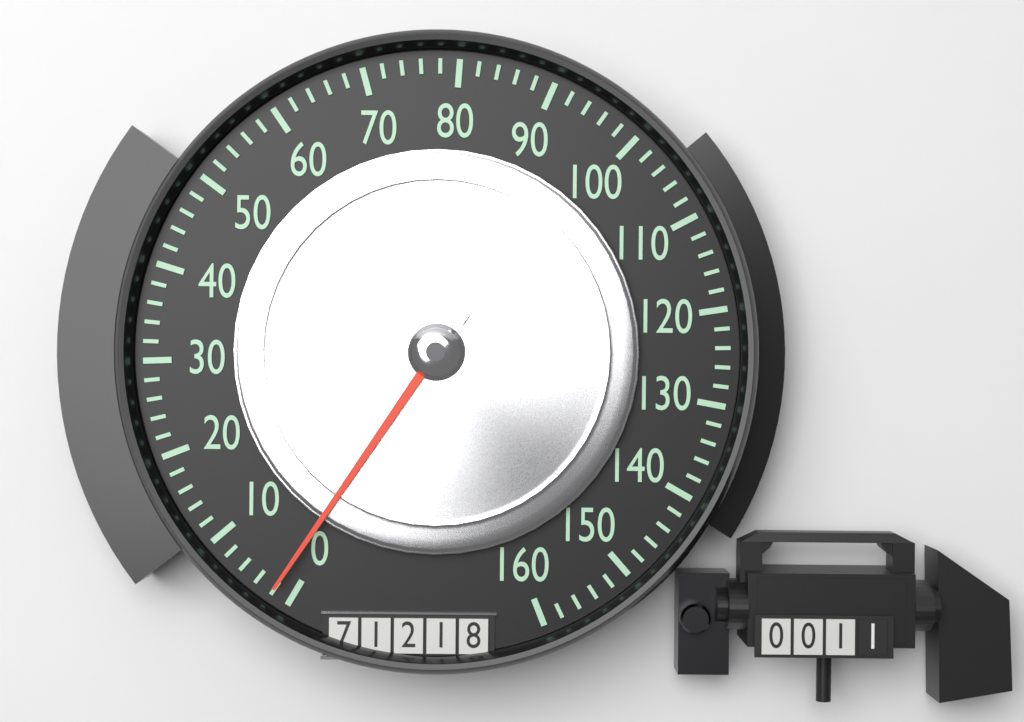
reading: 2 (no unit)
